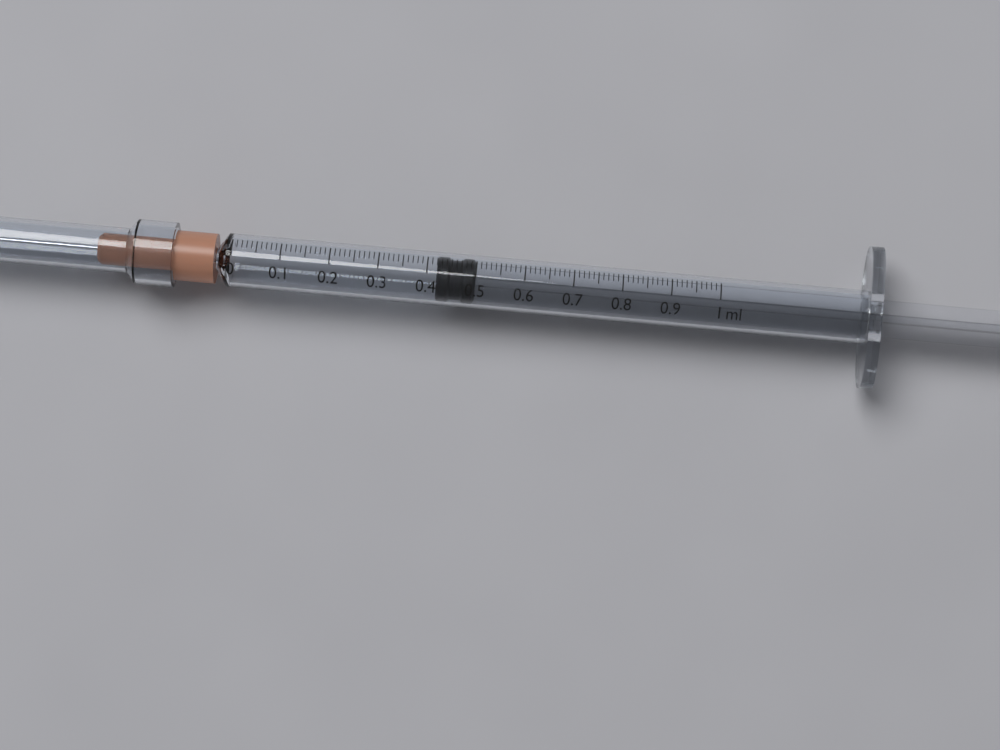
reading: 0.42 ml
